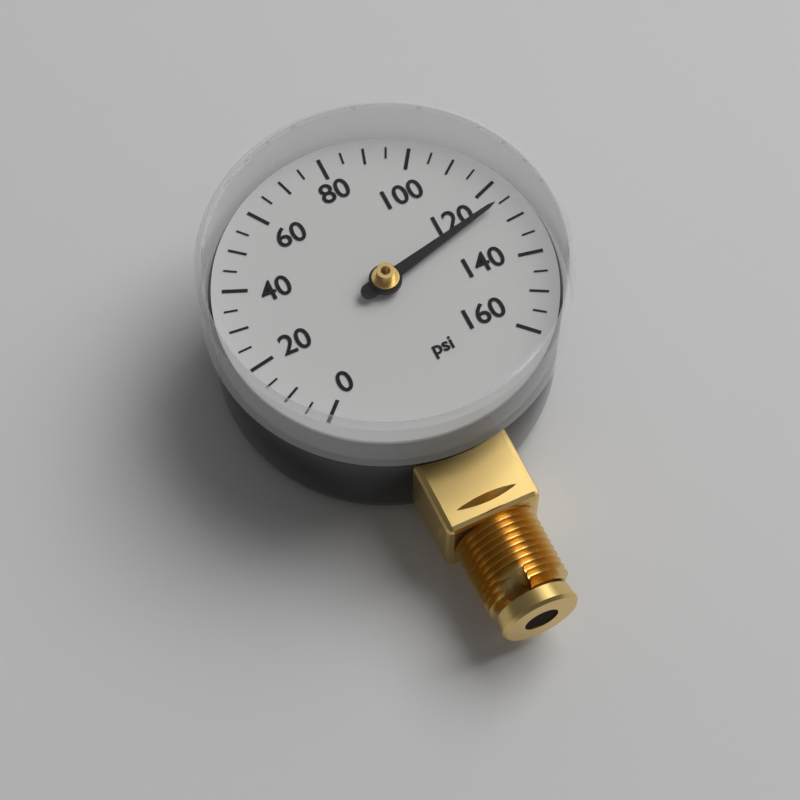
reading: 125 psi
